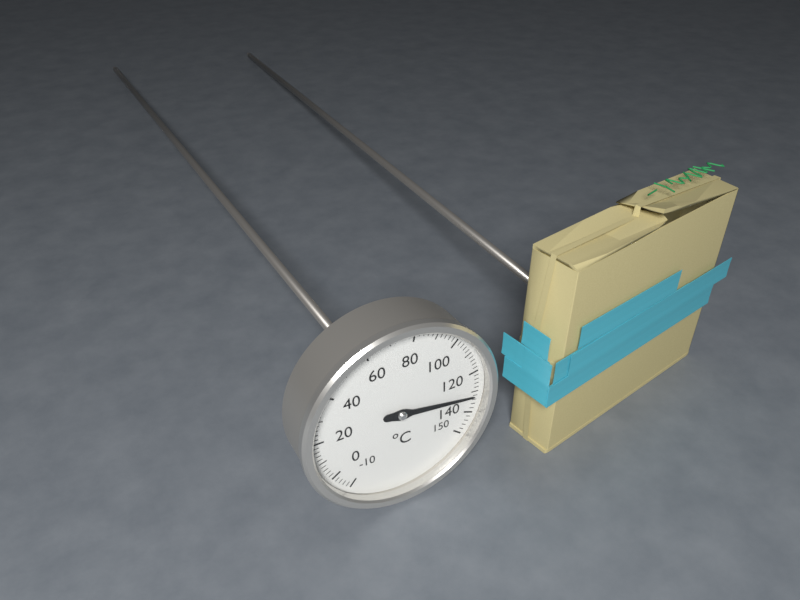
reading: 132 °C
